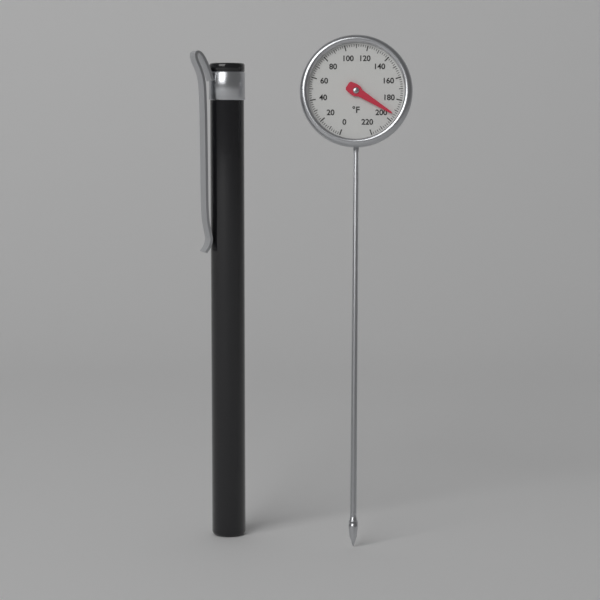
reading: 194 °F
